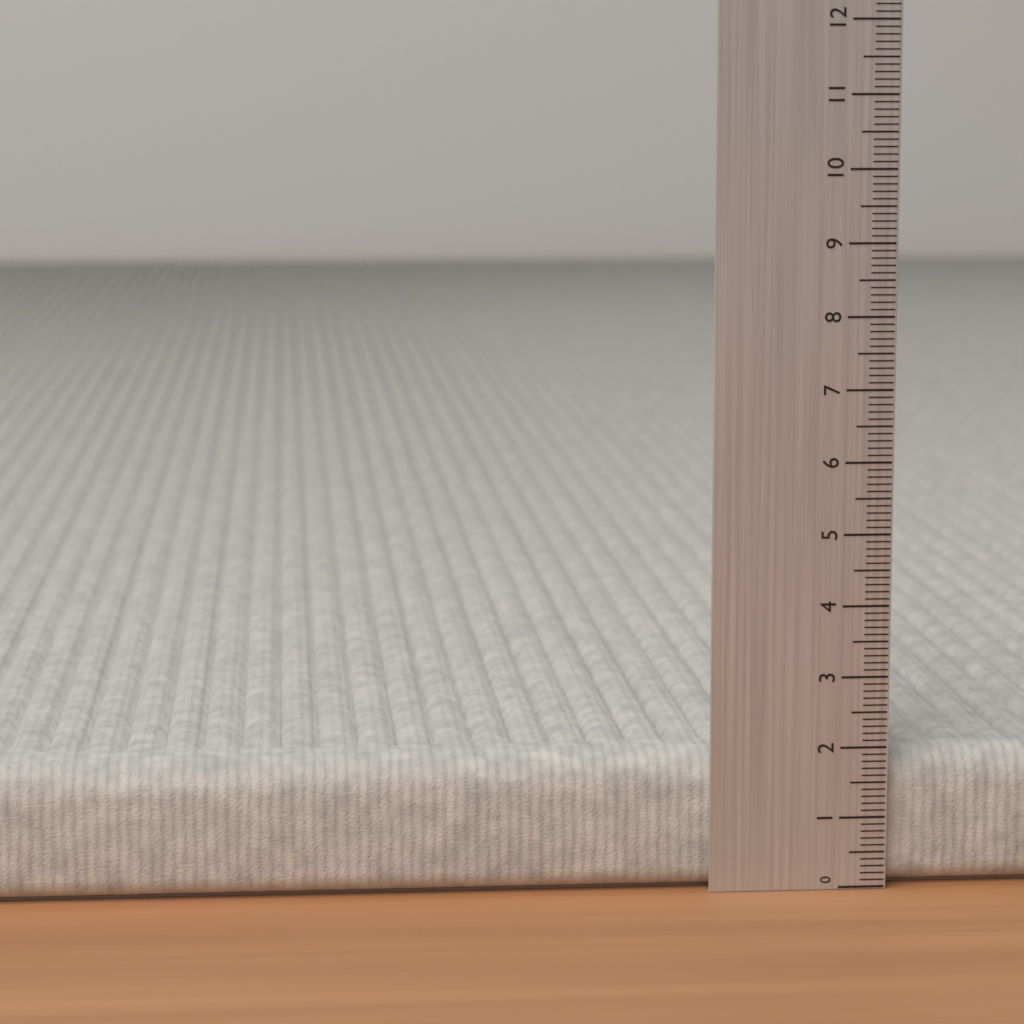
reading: 1.9 (no unit)
